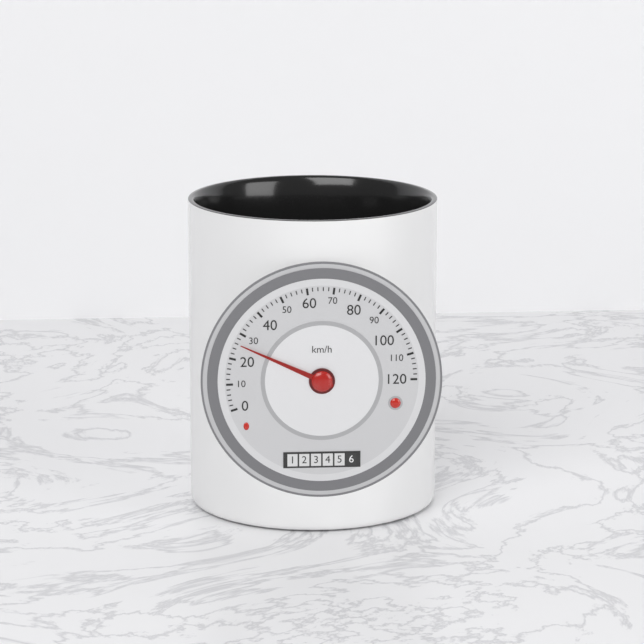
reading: 26 km/h
